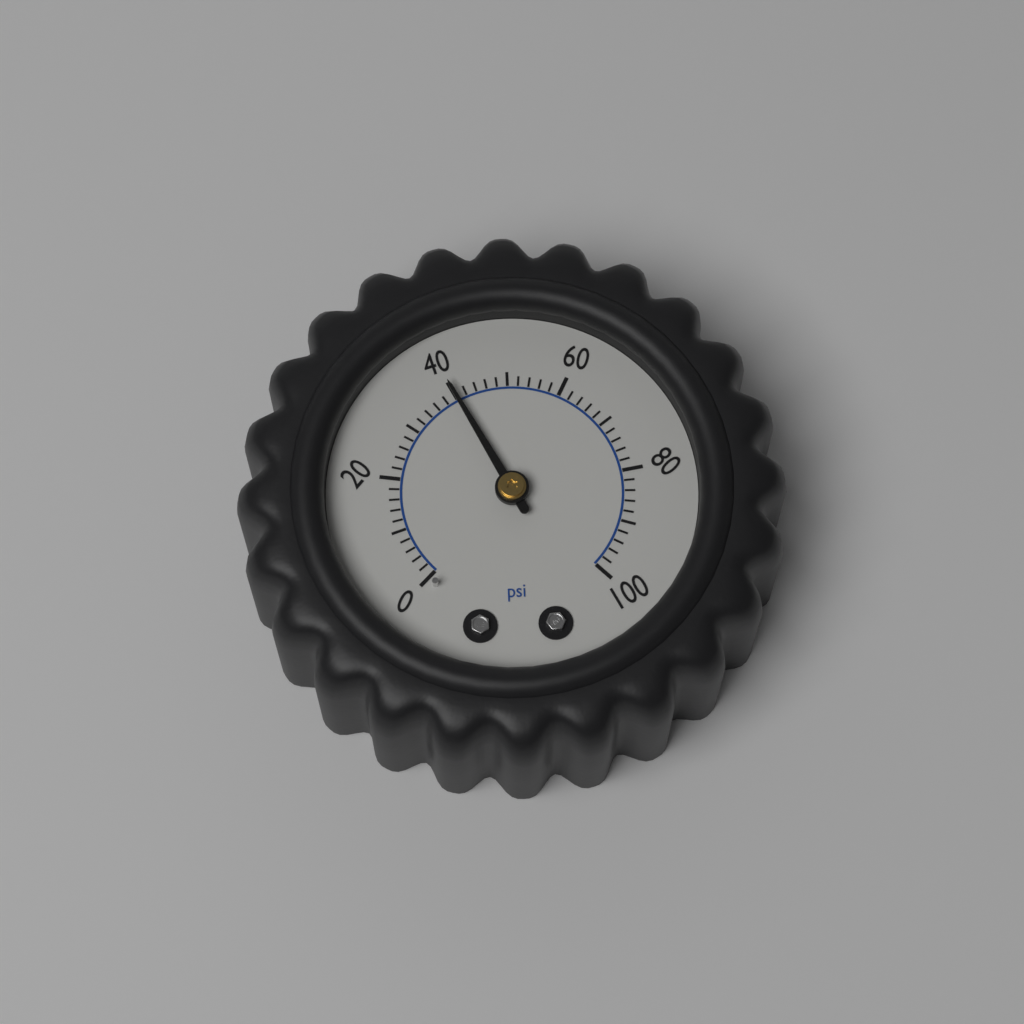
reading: 40 psi
